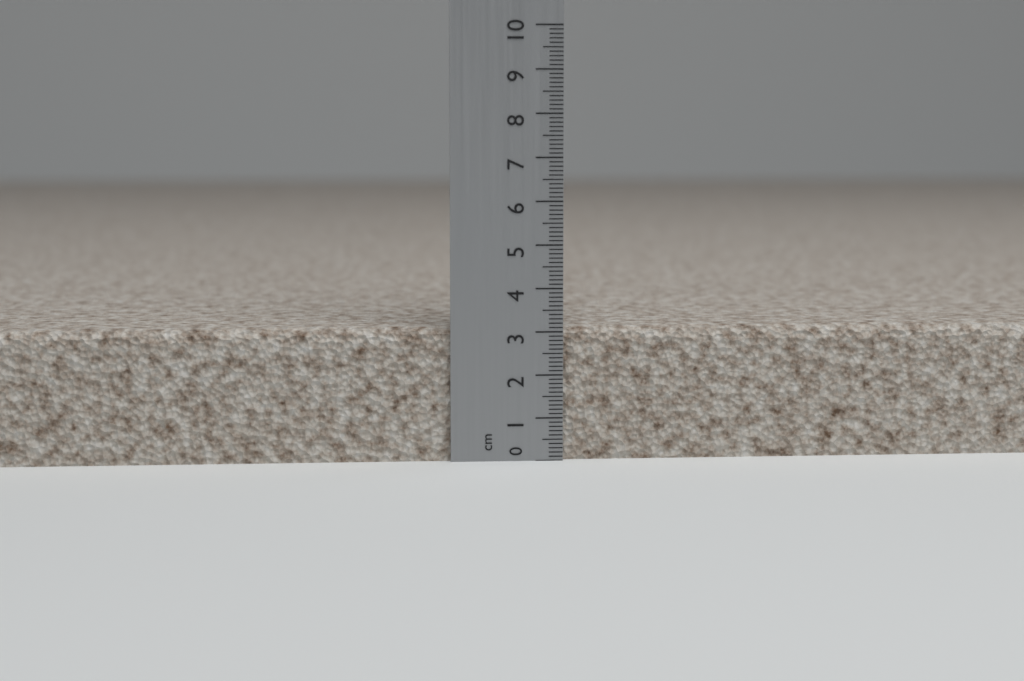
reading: 3.1 cm
